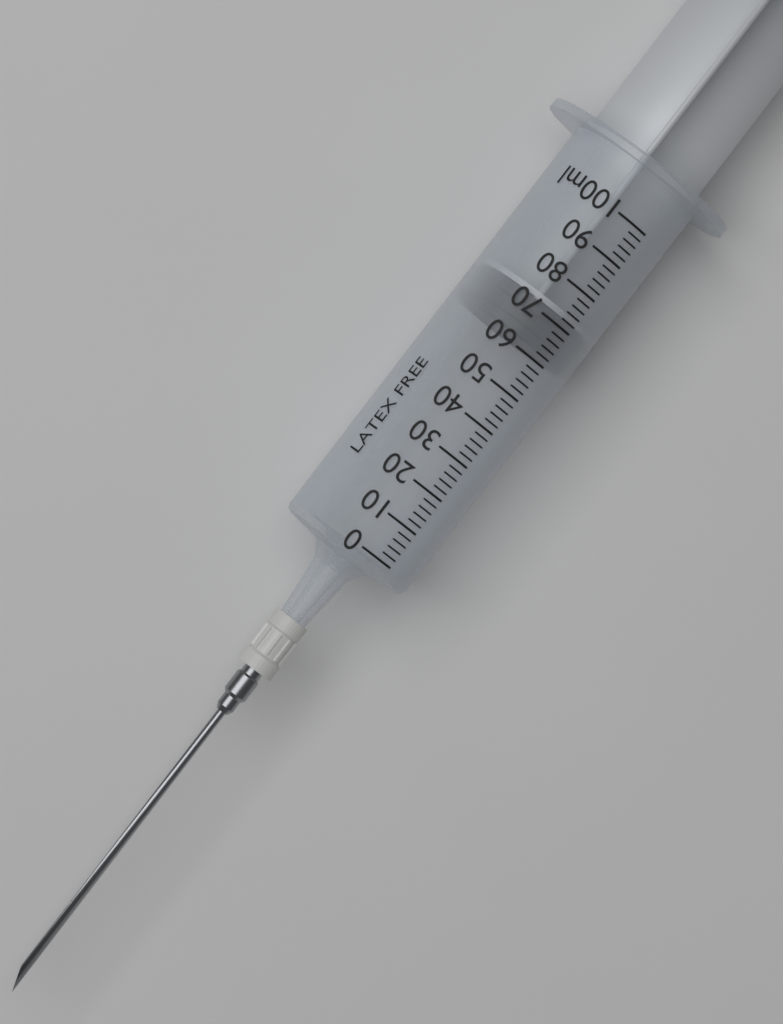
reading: 62 ml
